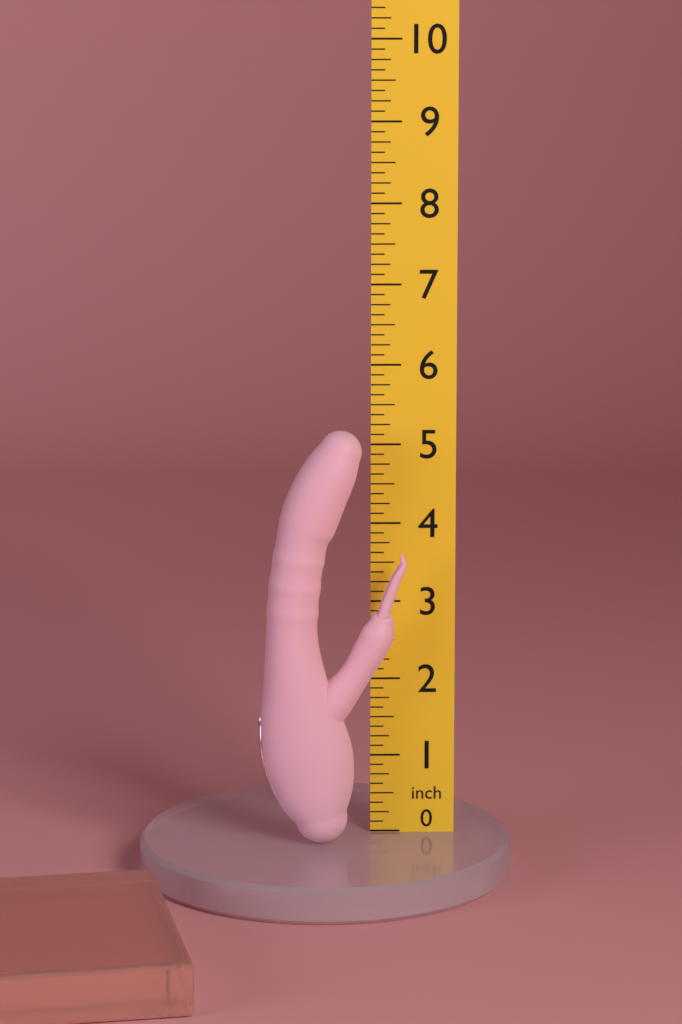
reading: 5.250 inch
